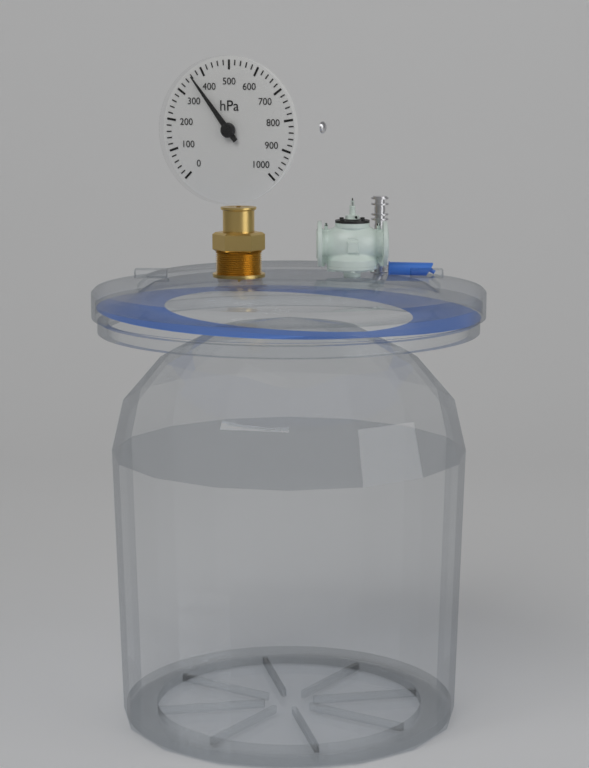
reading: 360 hPa
